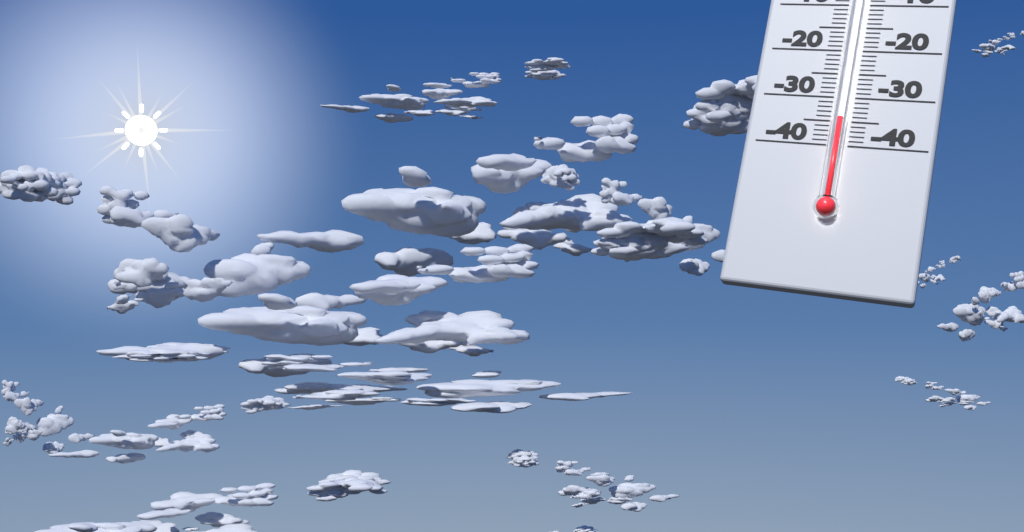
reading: -35 (no unit)
